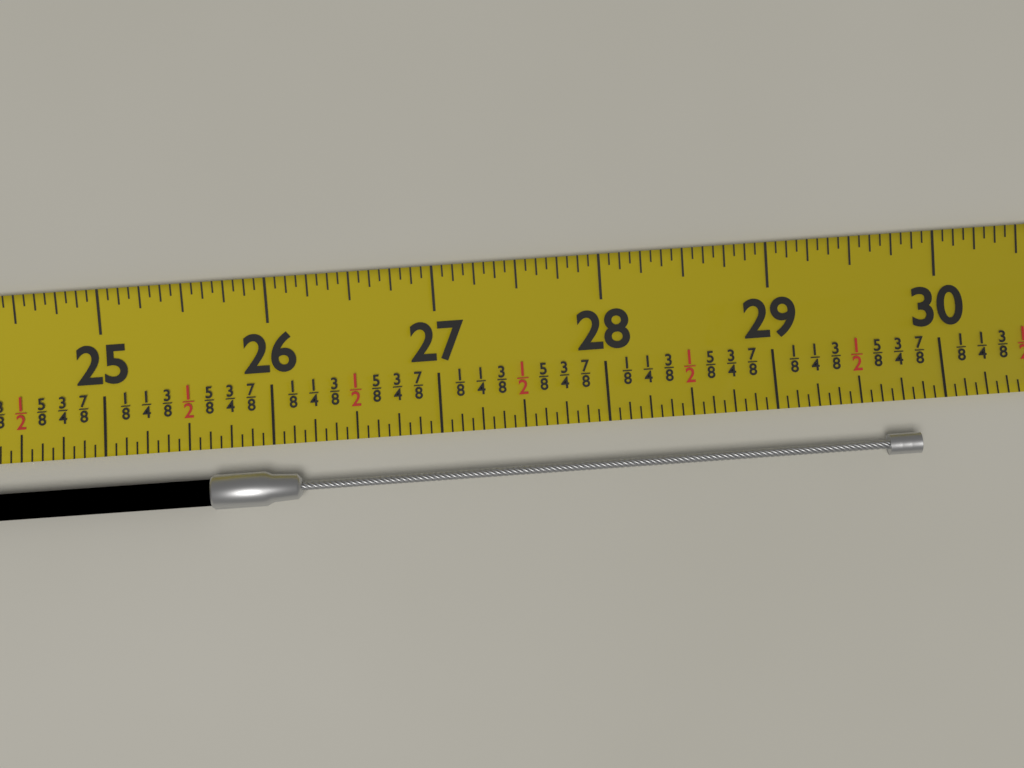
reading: 29.8125 (no unit)
